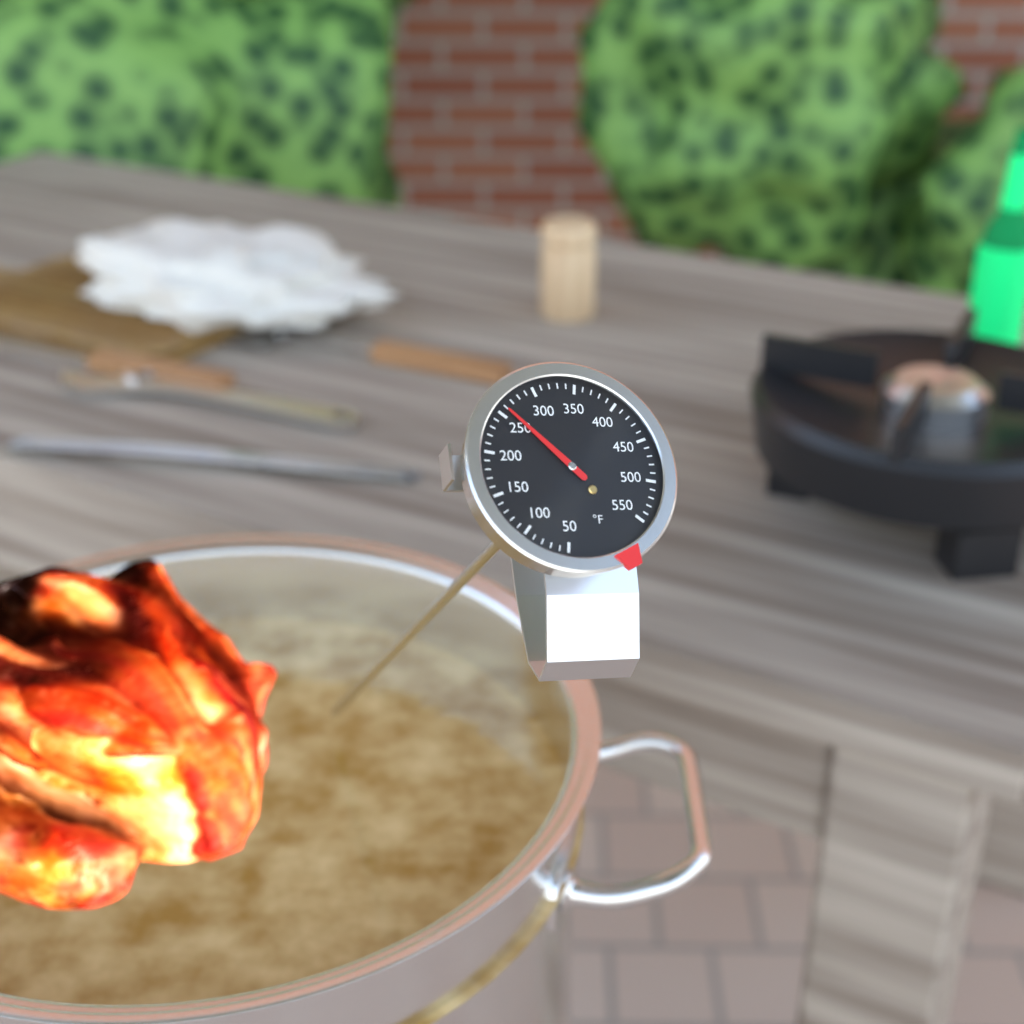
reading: 260 °F
